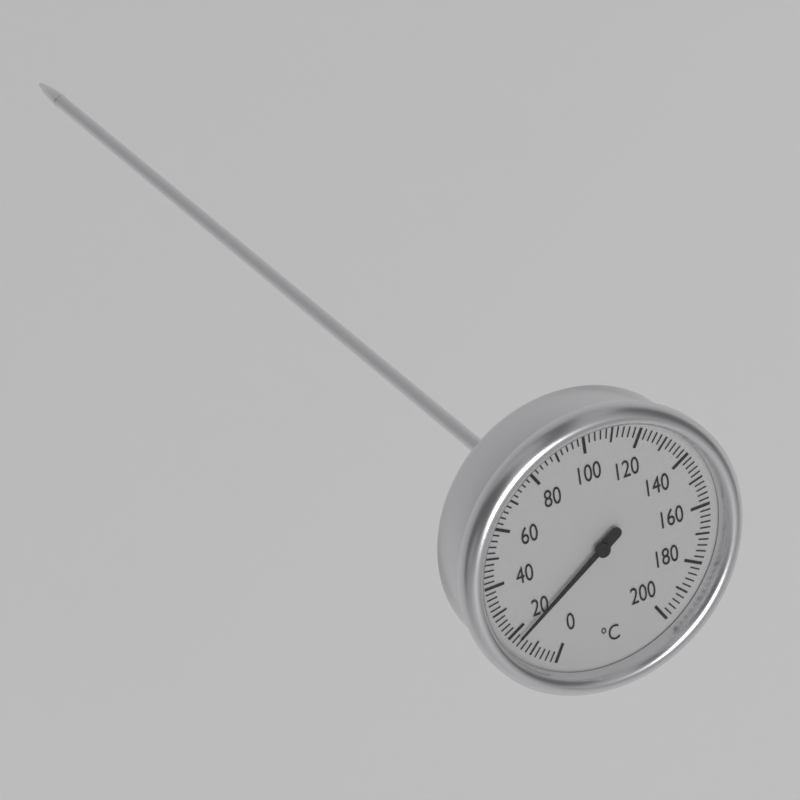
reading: 18 °C
